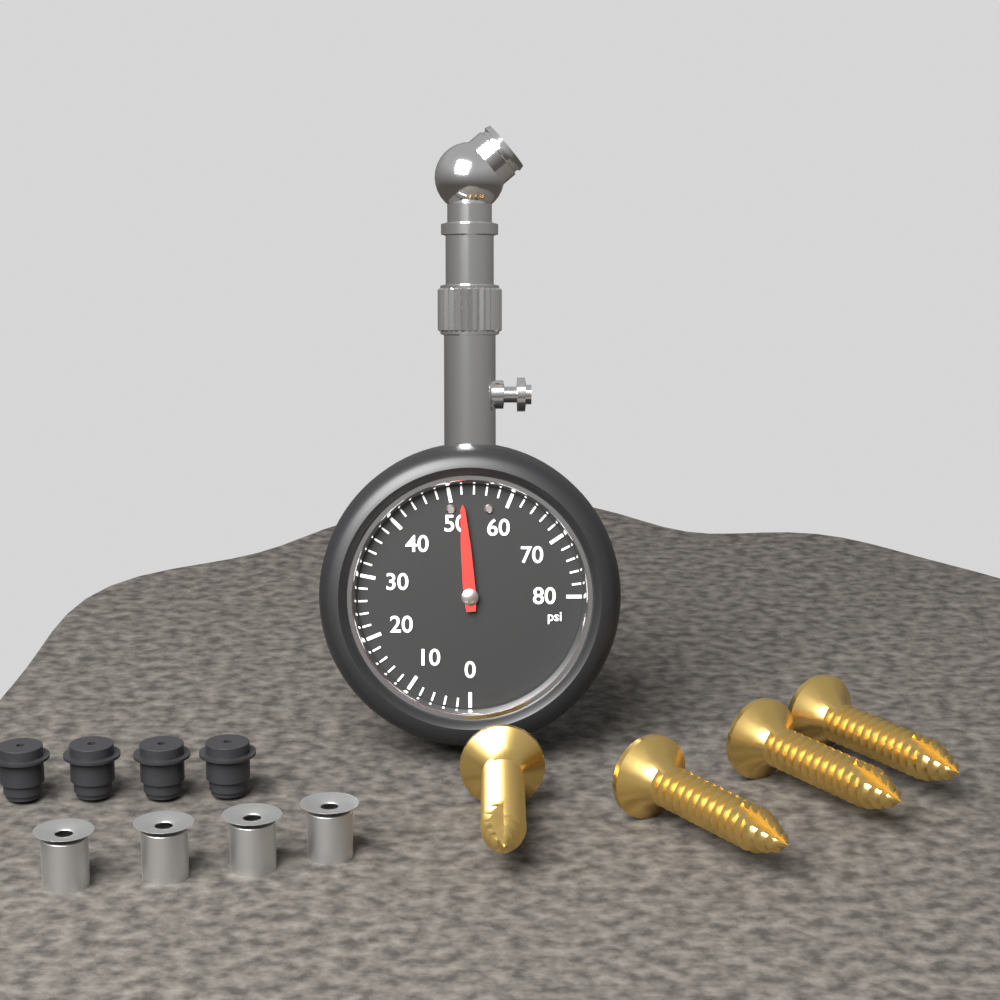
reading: 52 psi
